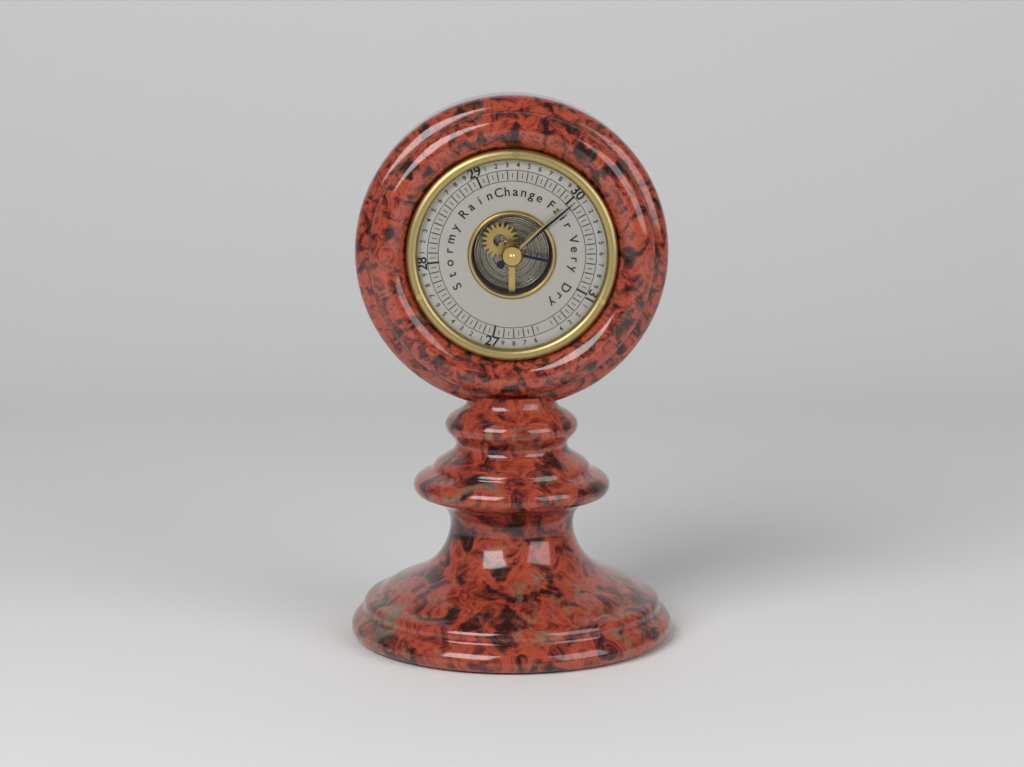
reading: 30.05 (no unit)
